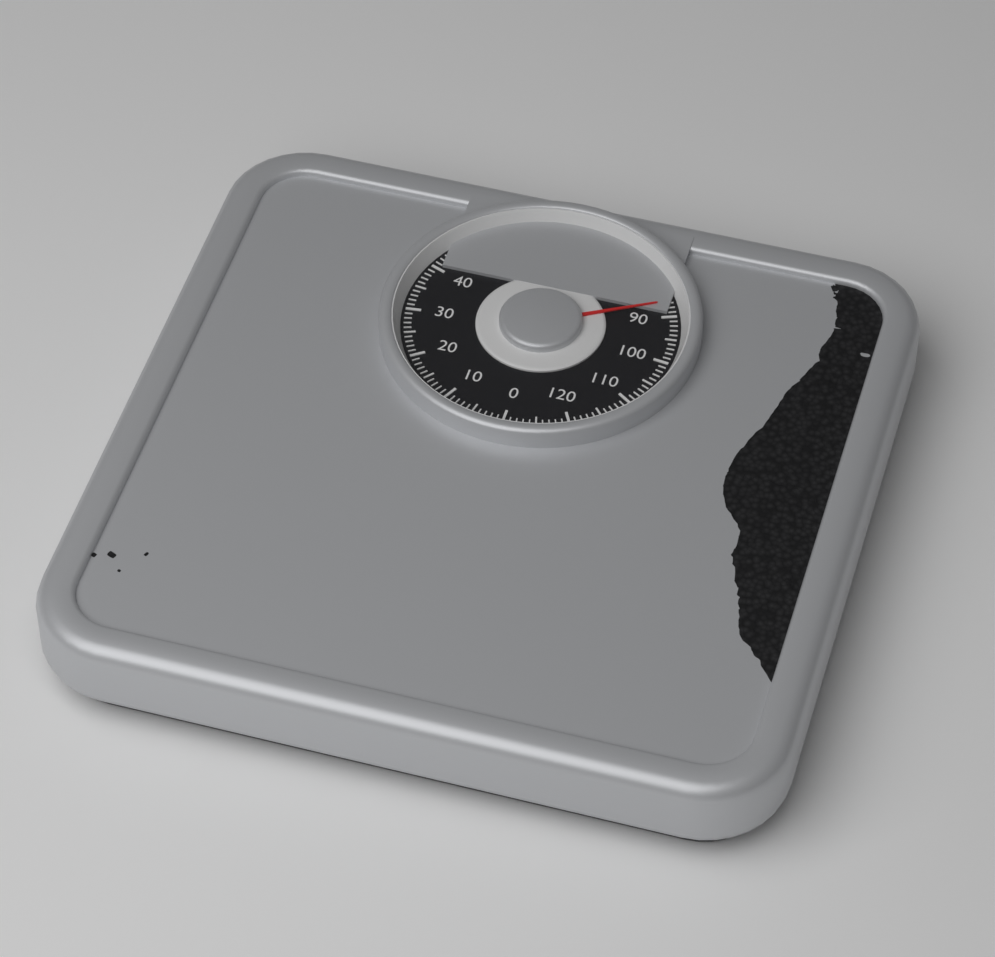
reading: 87 kg
